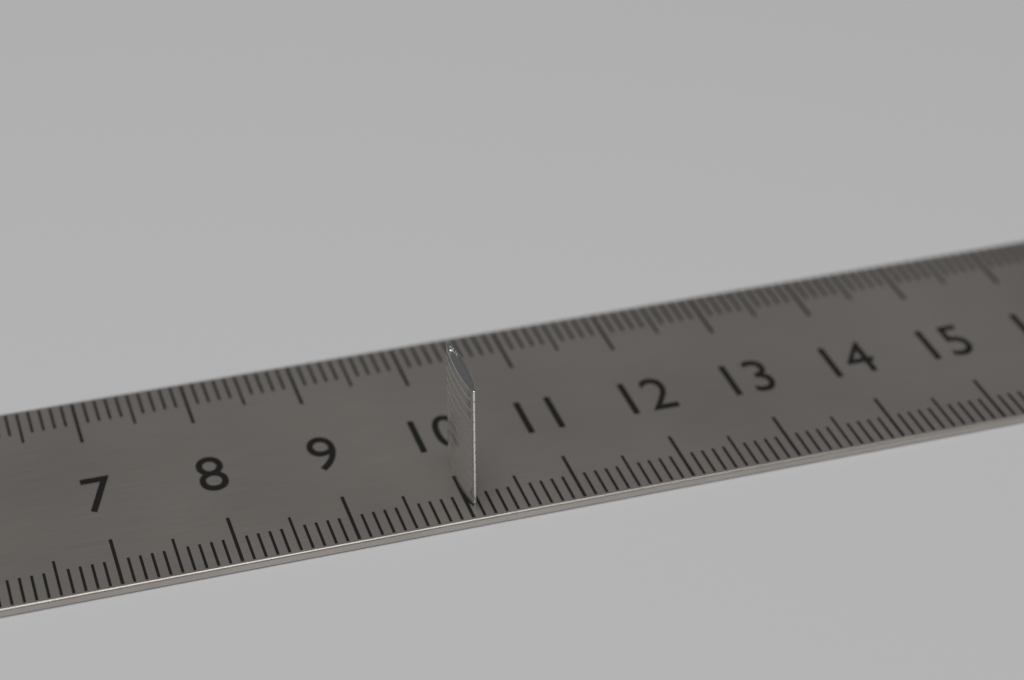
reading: 10.1 cm
